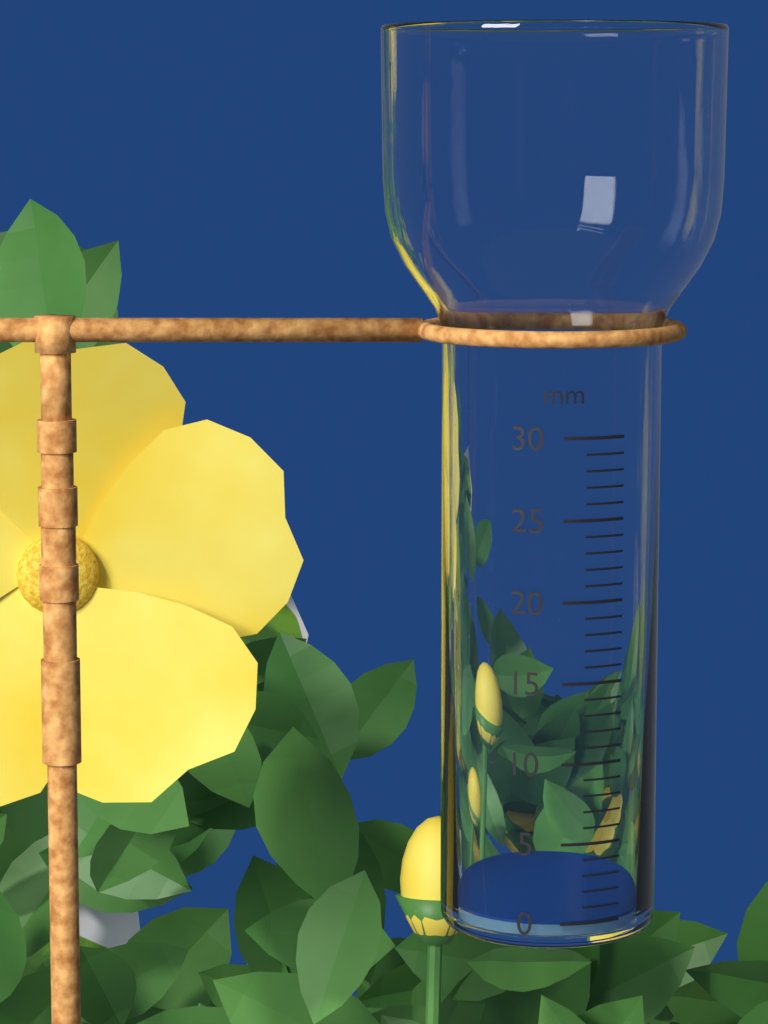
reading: 0 mm
